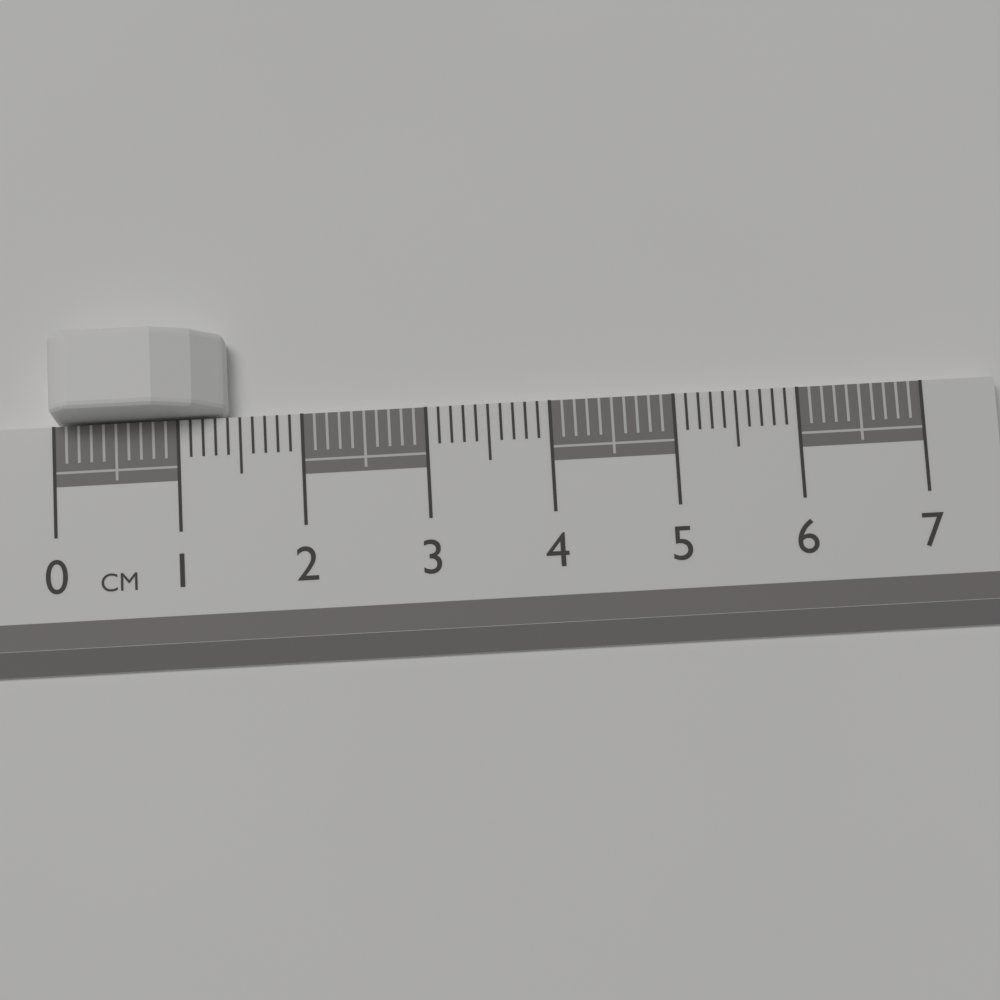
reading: 1.4 cm
